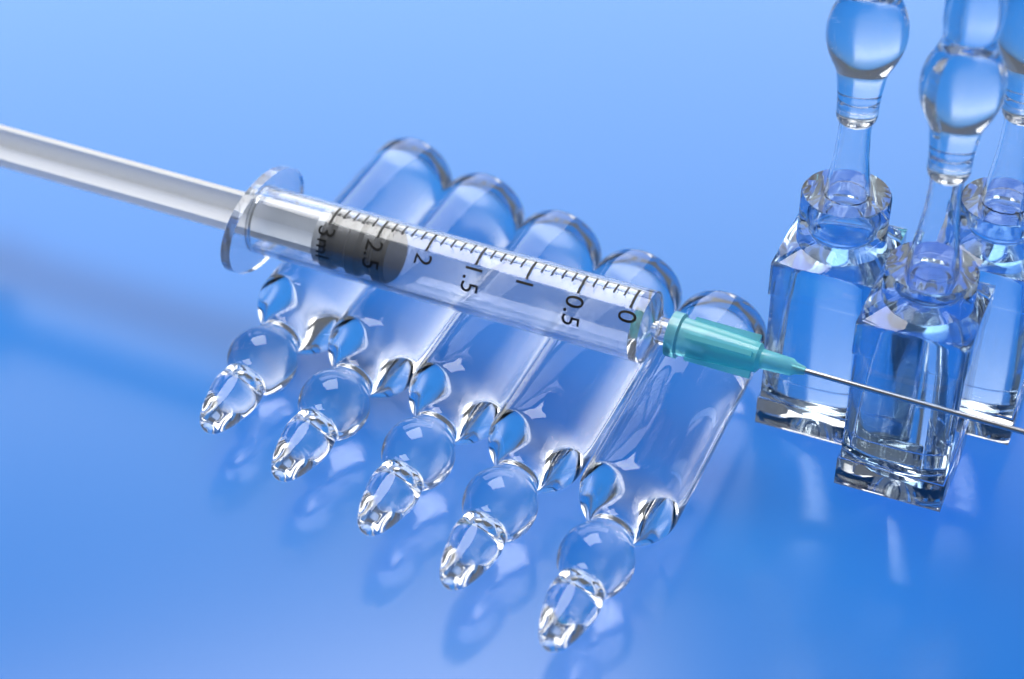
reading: 2.4 ml
